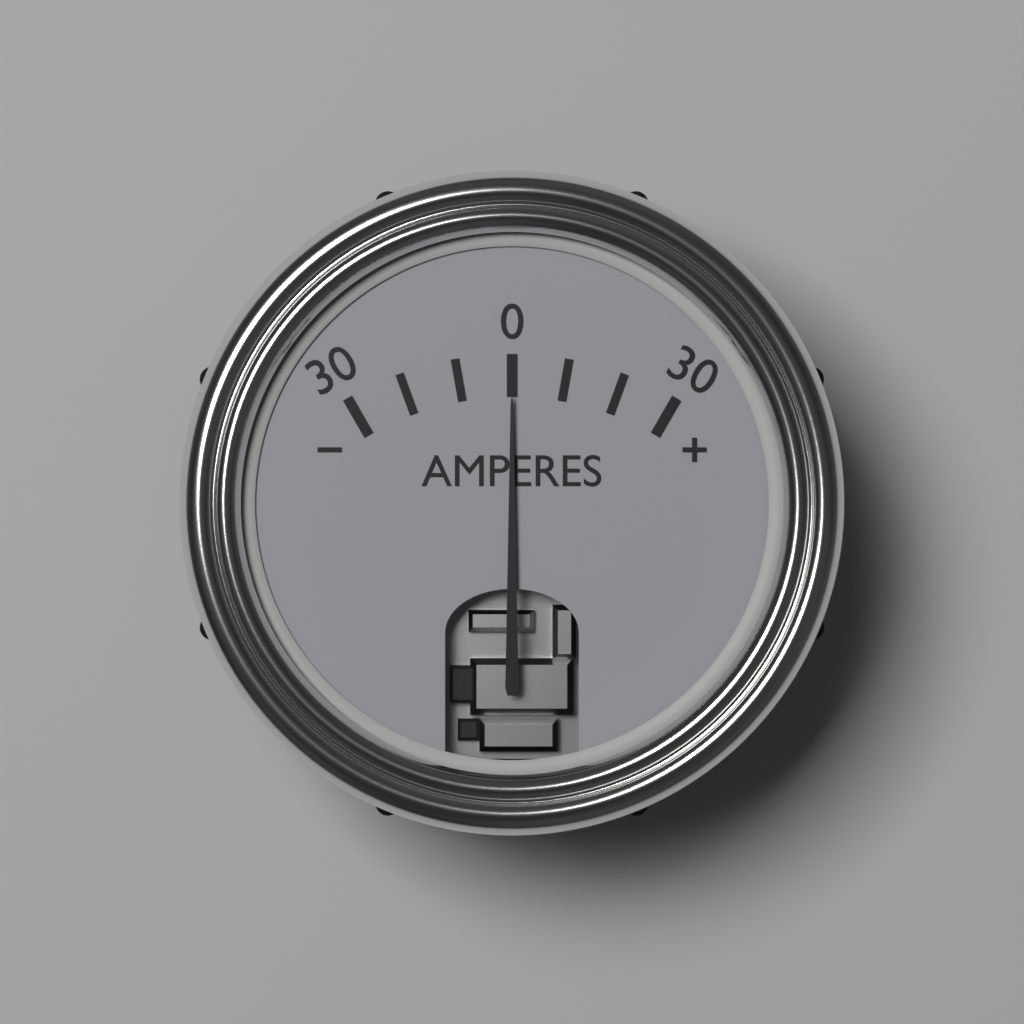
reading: 0 A
